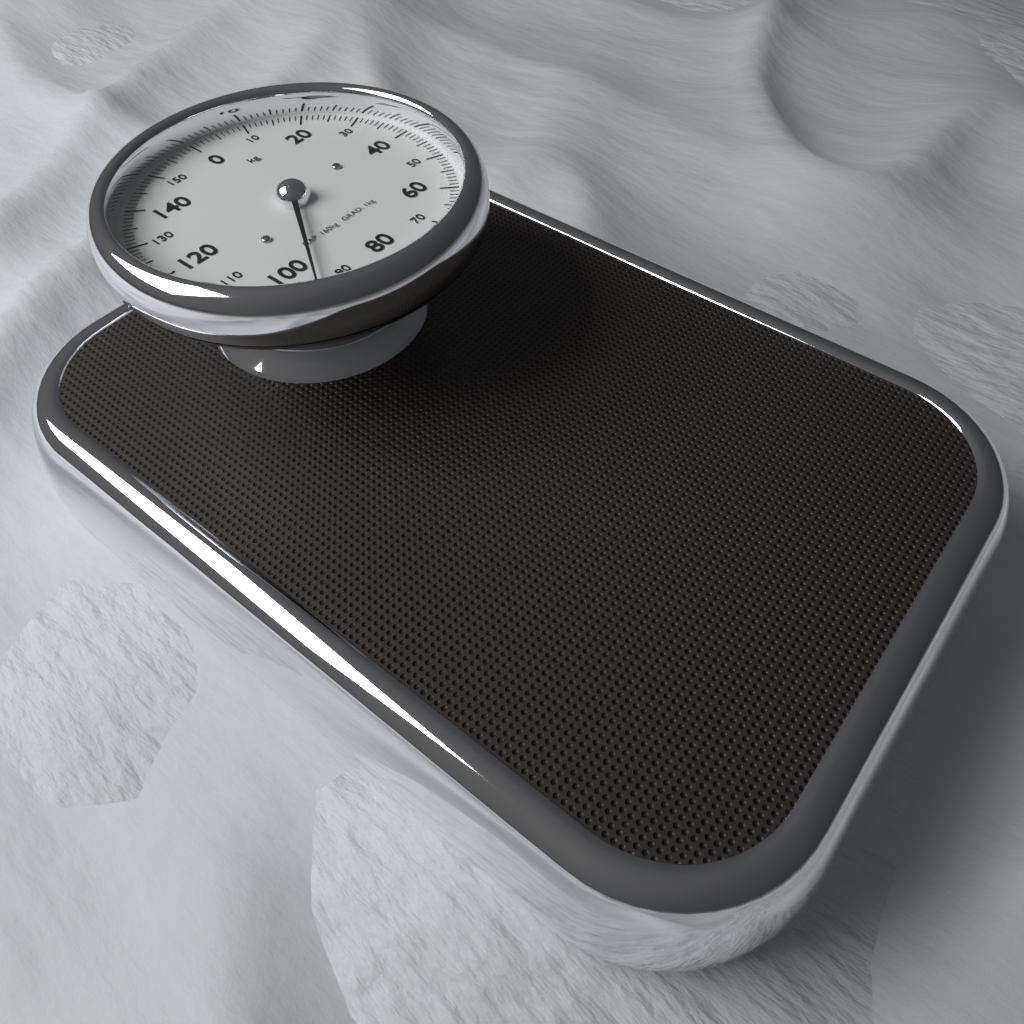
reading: 95 kg
